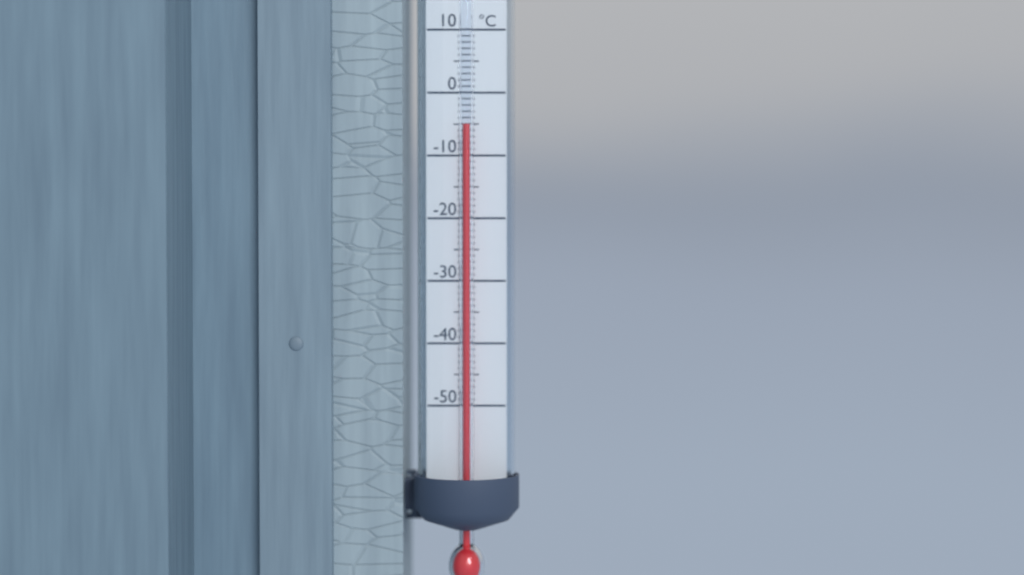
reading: -5 °C
